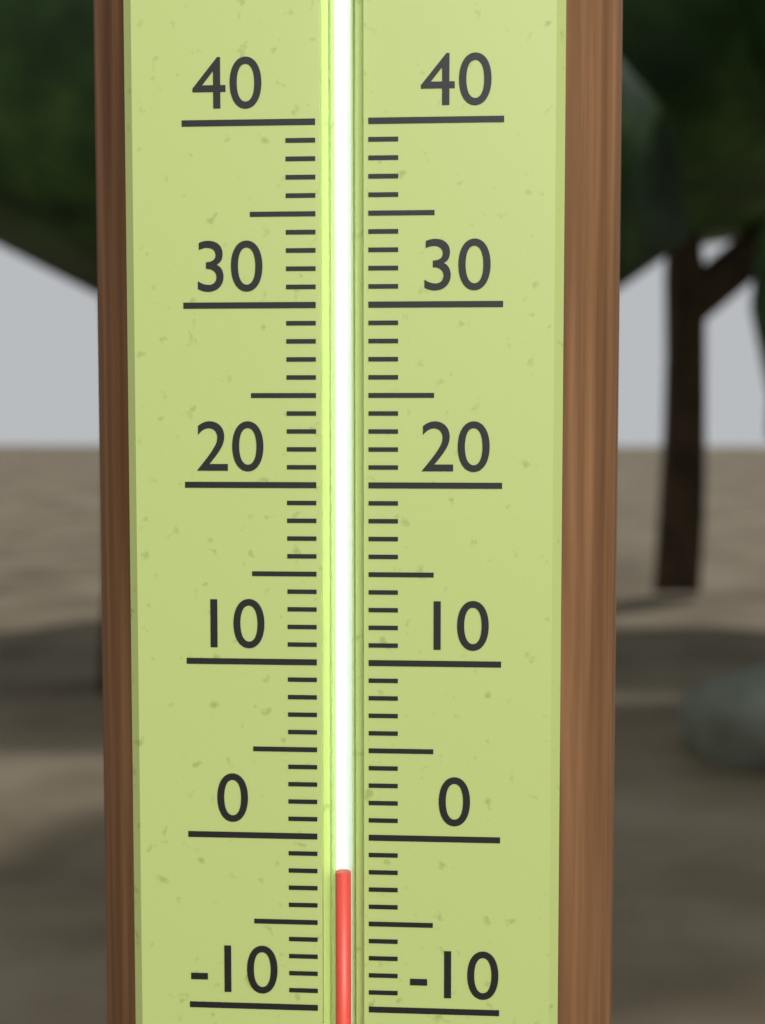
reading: -2 (no unit)
